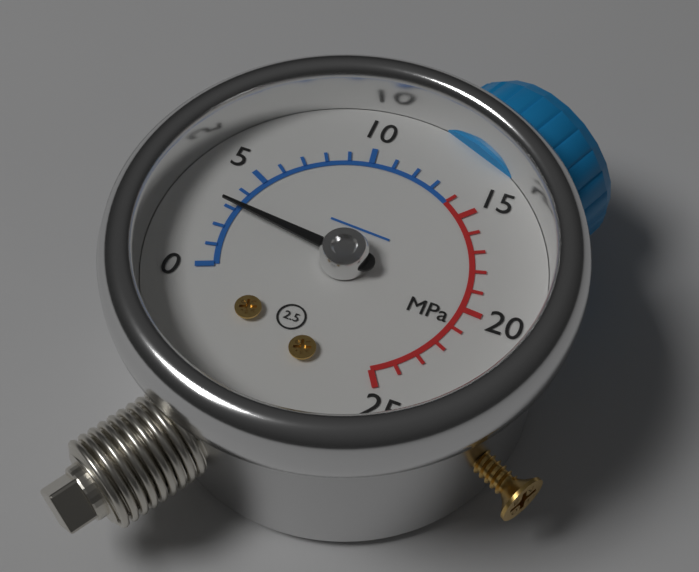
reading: 3 MPa
